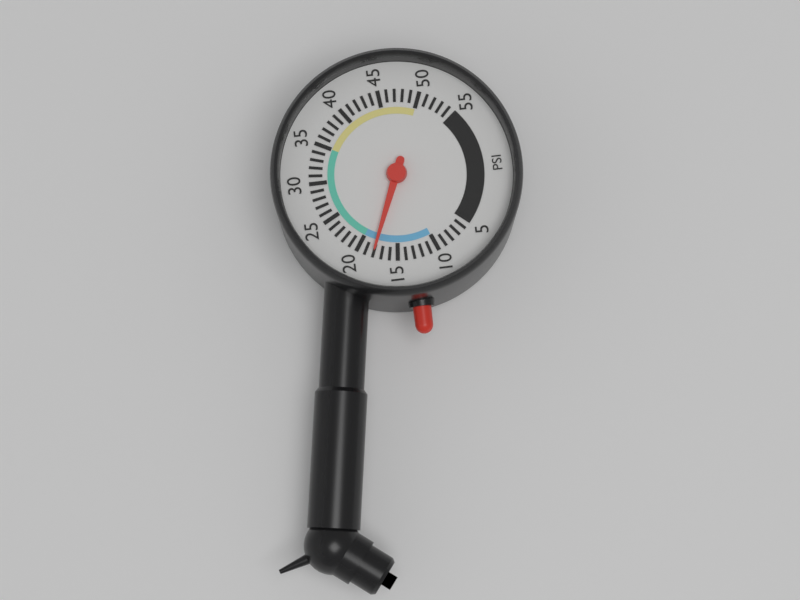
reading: 18 psi
